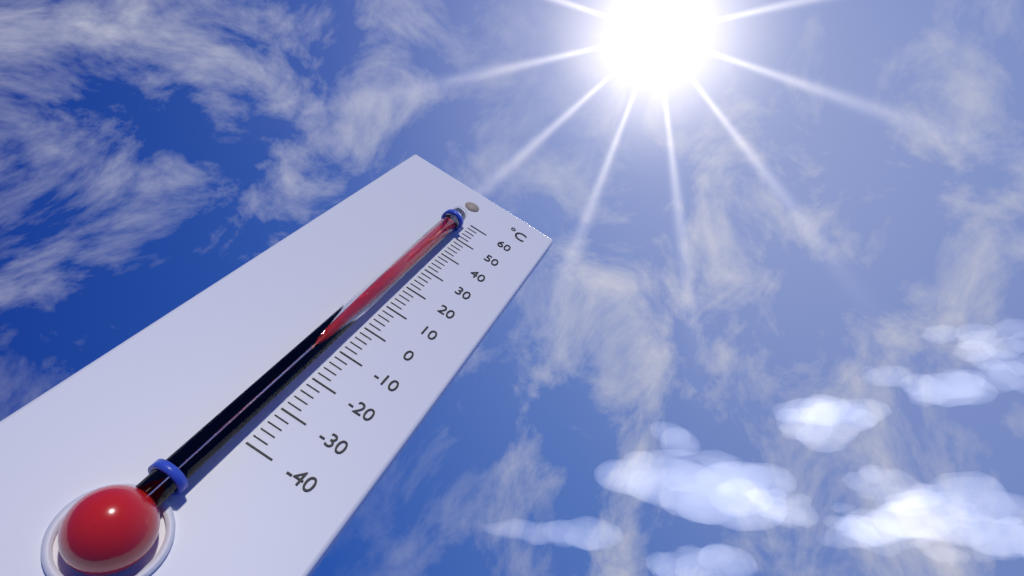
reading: 50 °C
